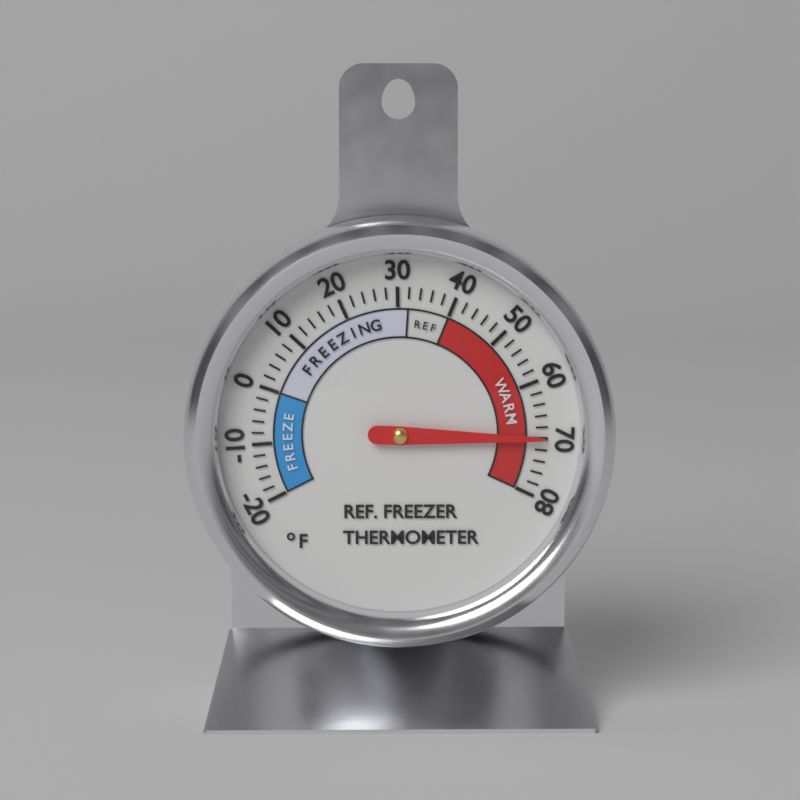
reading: 70 °F
